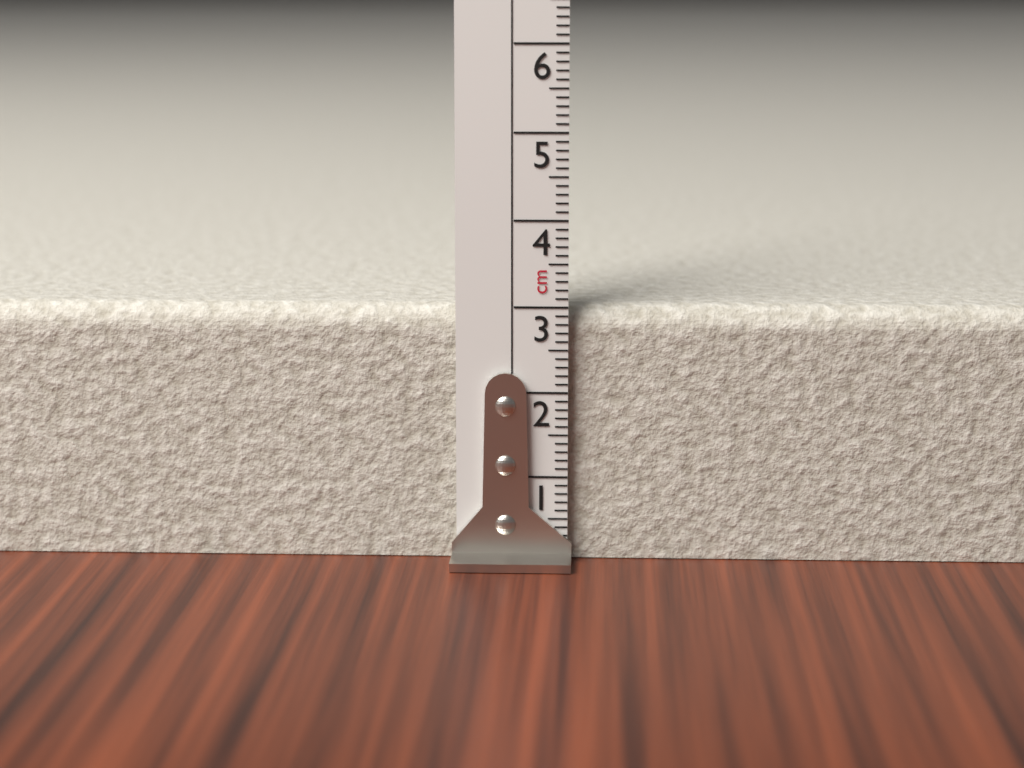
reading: 3.0 cm
